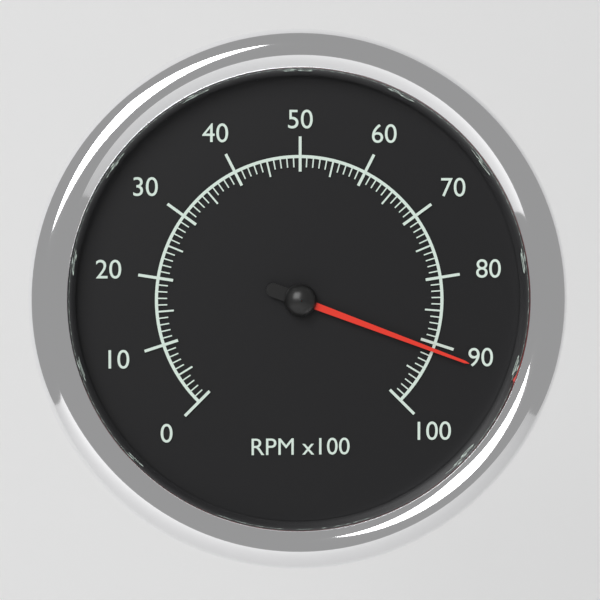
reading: 91 RPM x100
